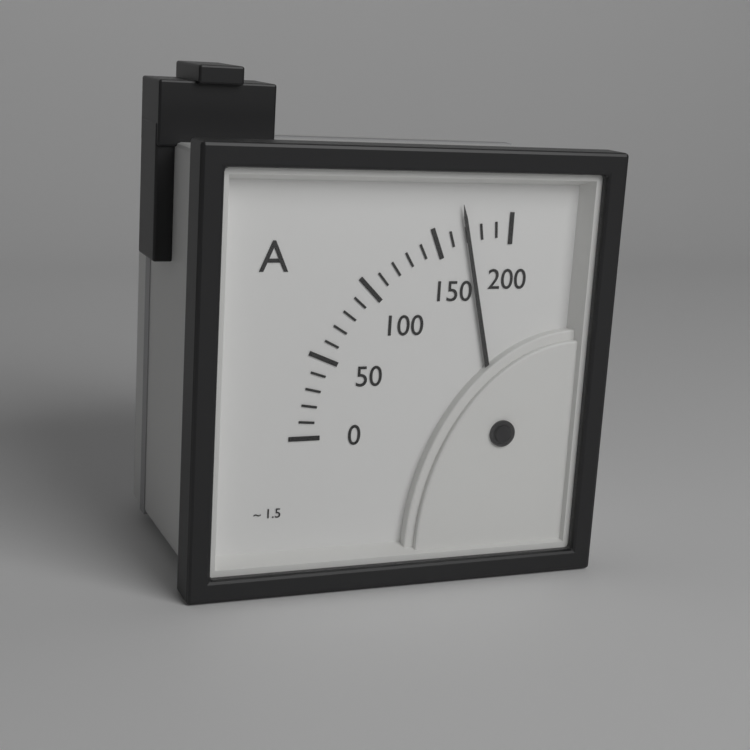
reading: 170 A
